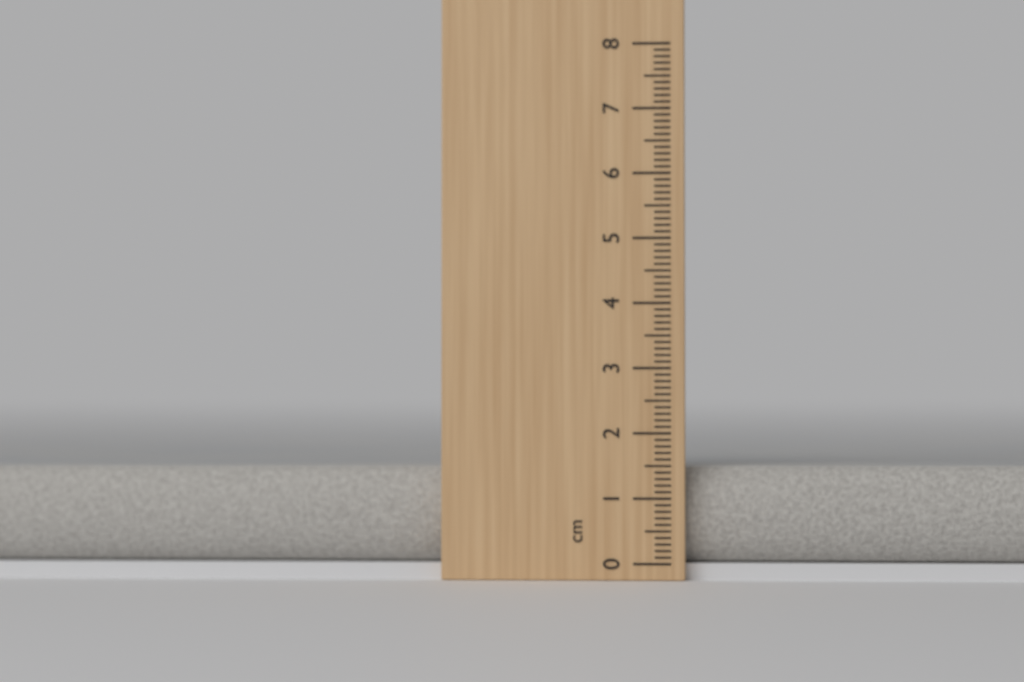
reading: 1.5 cm
